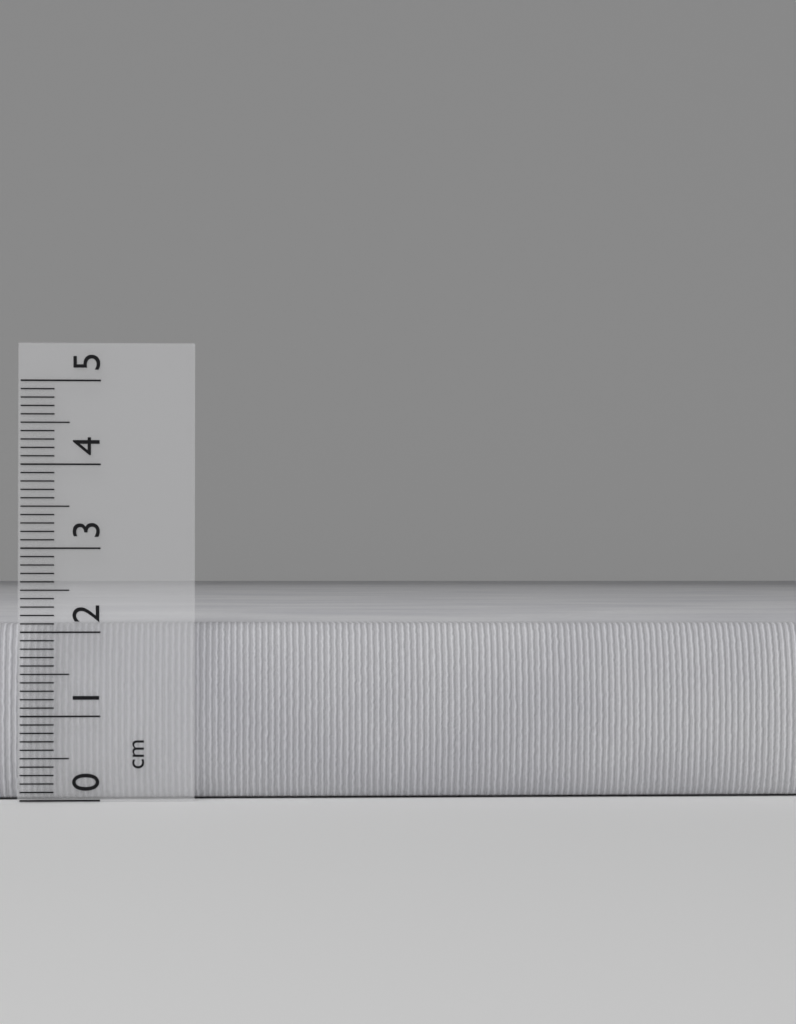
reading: 2.1 cm
